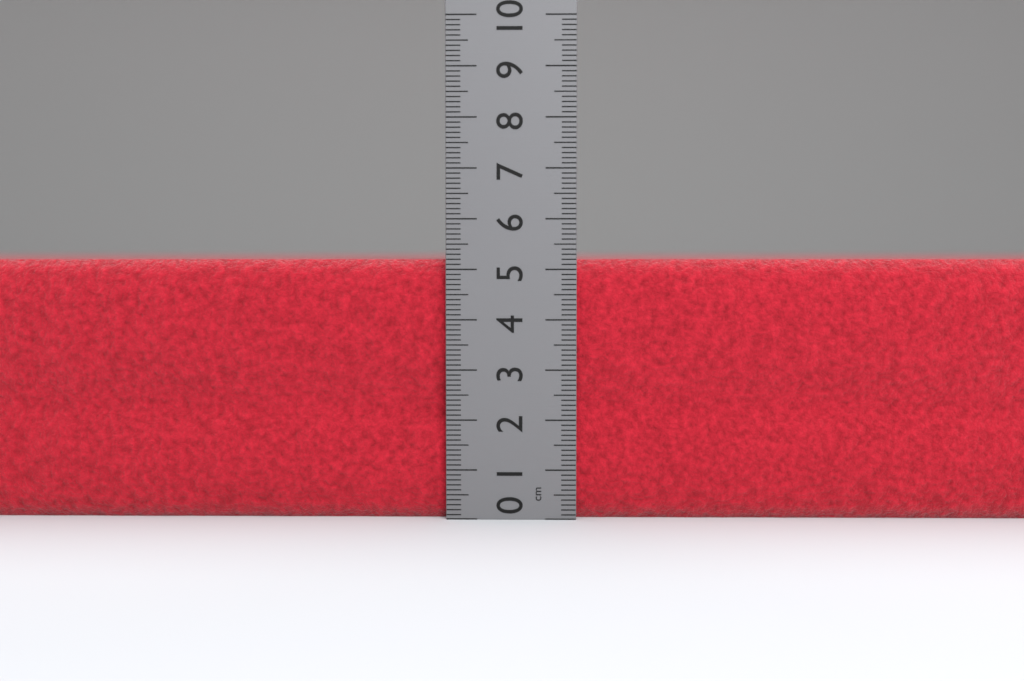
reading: 5.2 cm
